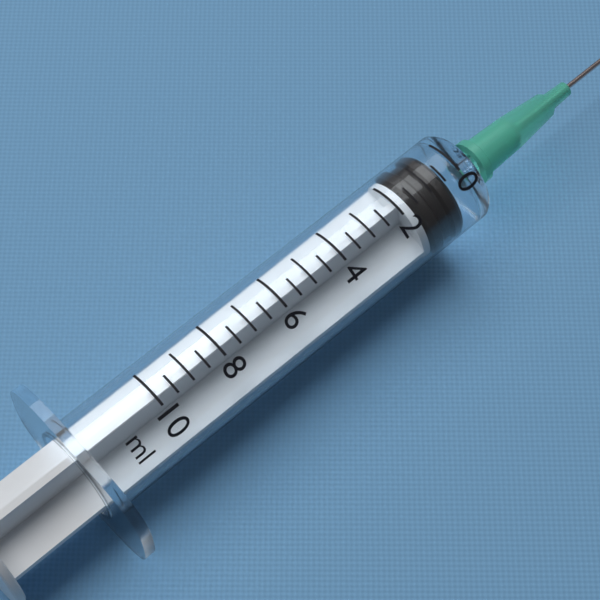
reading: 0.5 ml
